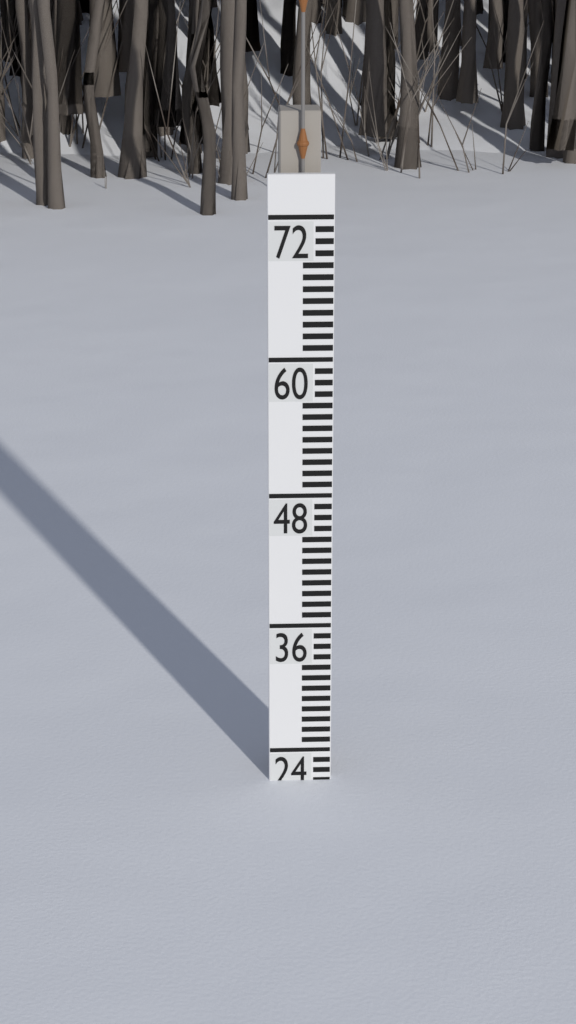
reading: 21 (no unit)
